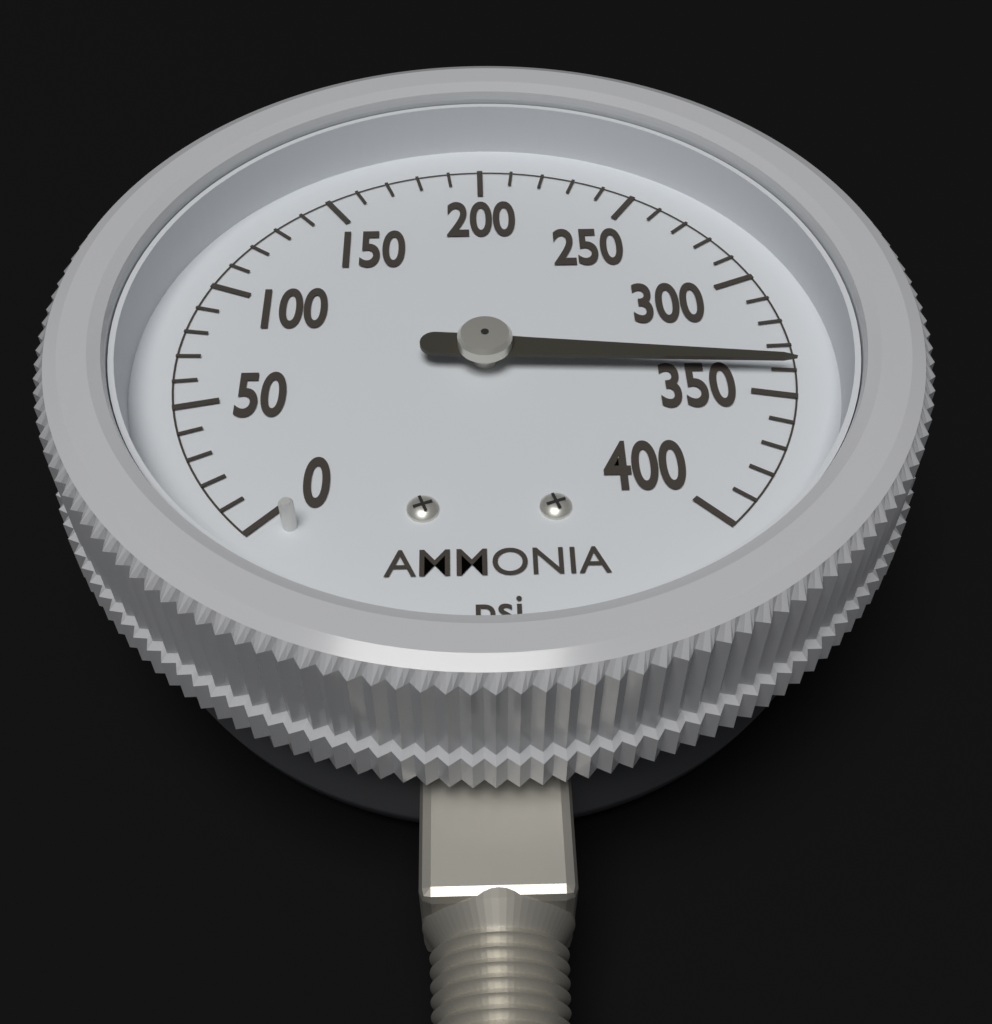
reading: 340 psi
